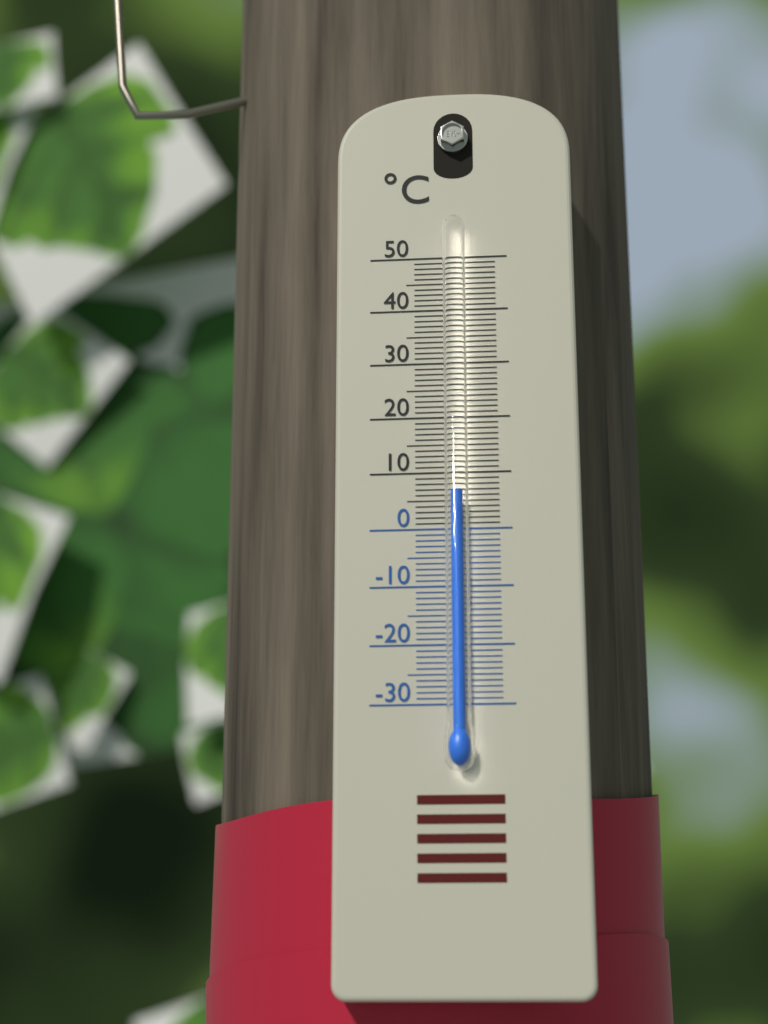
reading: 6 °C
